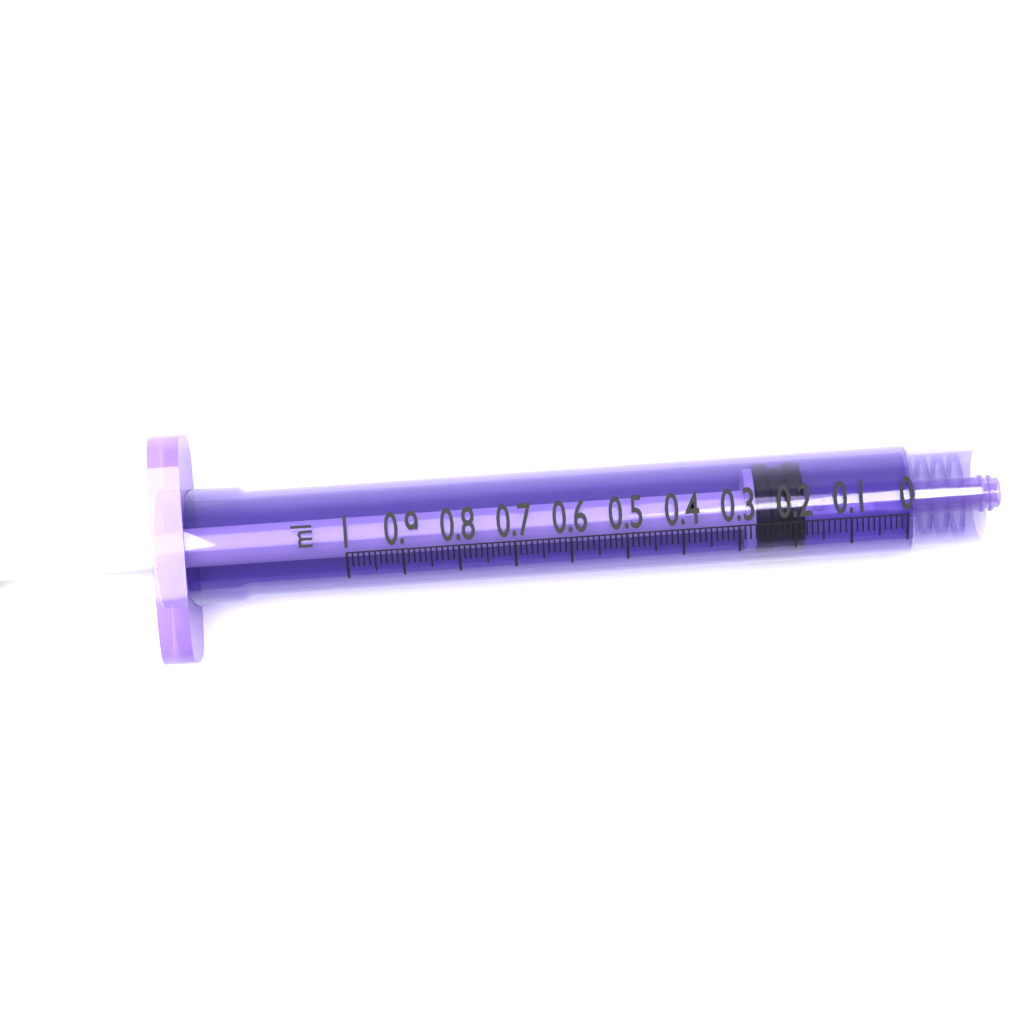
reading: 0.18 ml
